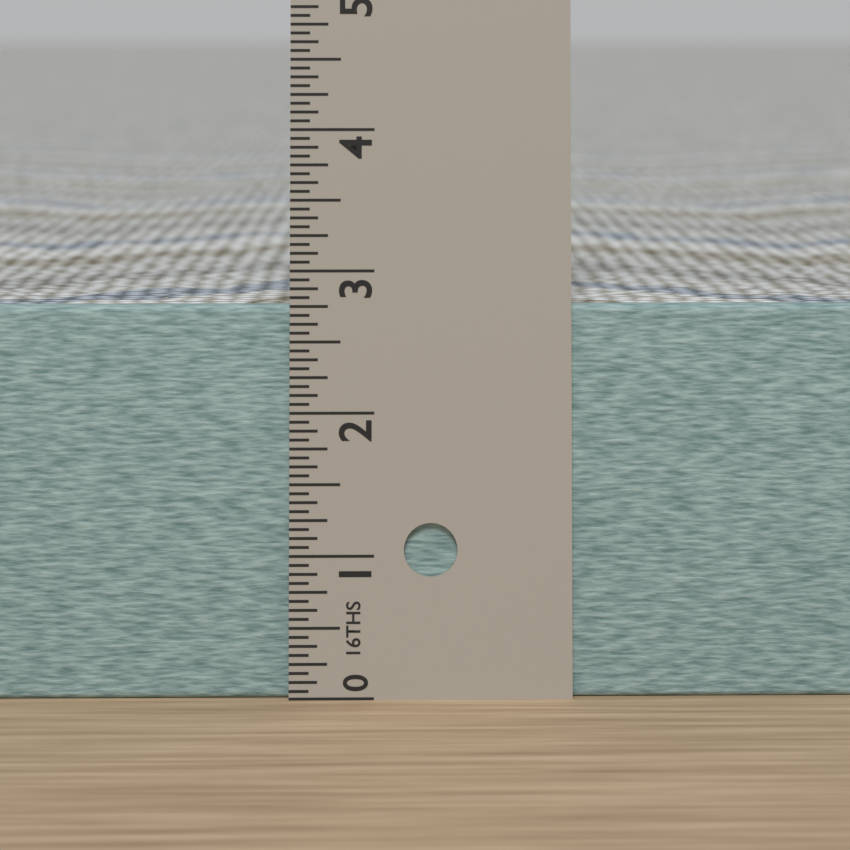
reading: 2.7500 in
